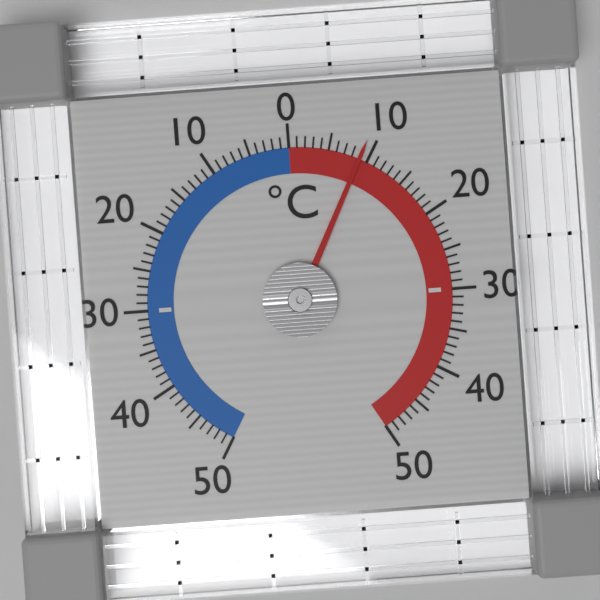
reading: 9 °C
